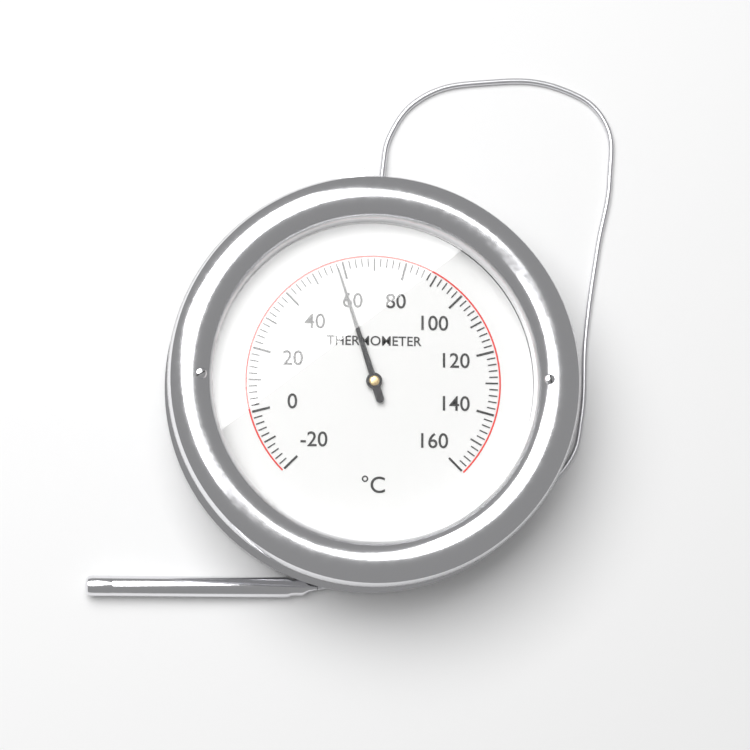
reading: 58 °C
